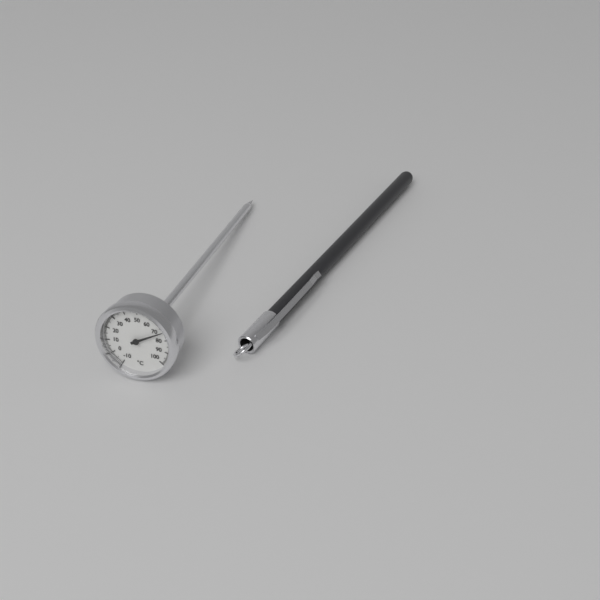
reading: 73 °C
